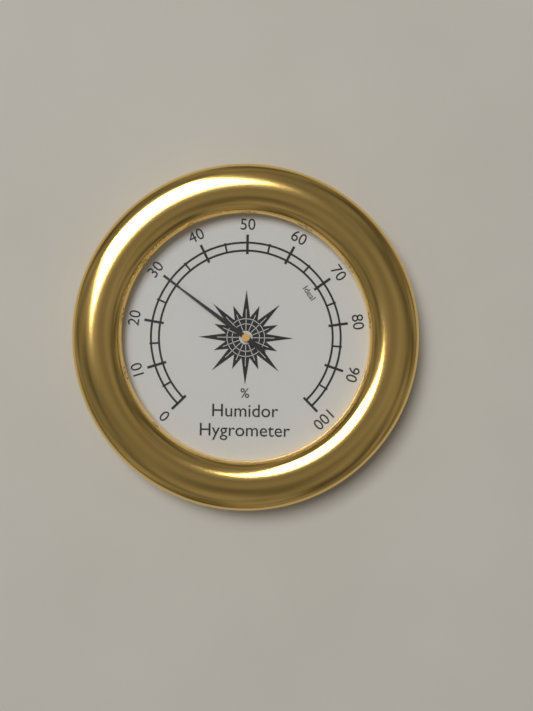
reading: 30 %
